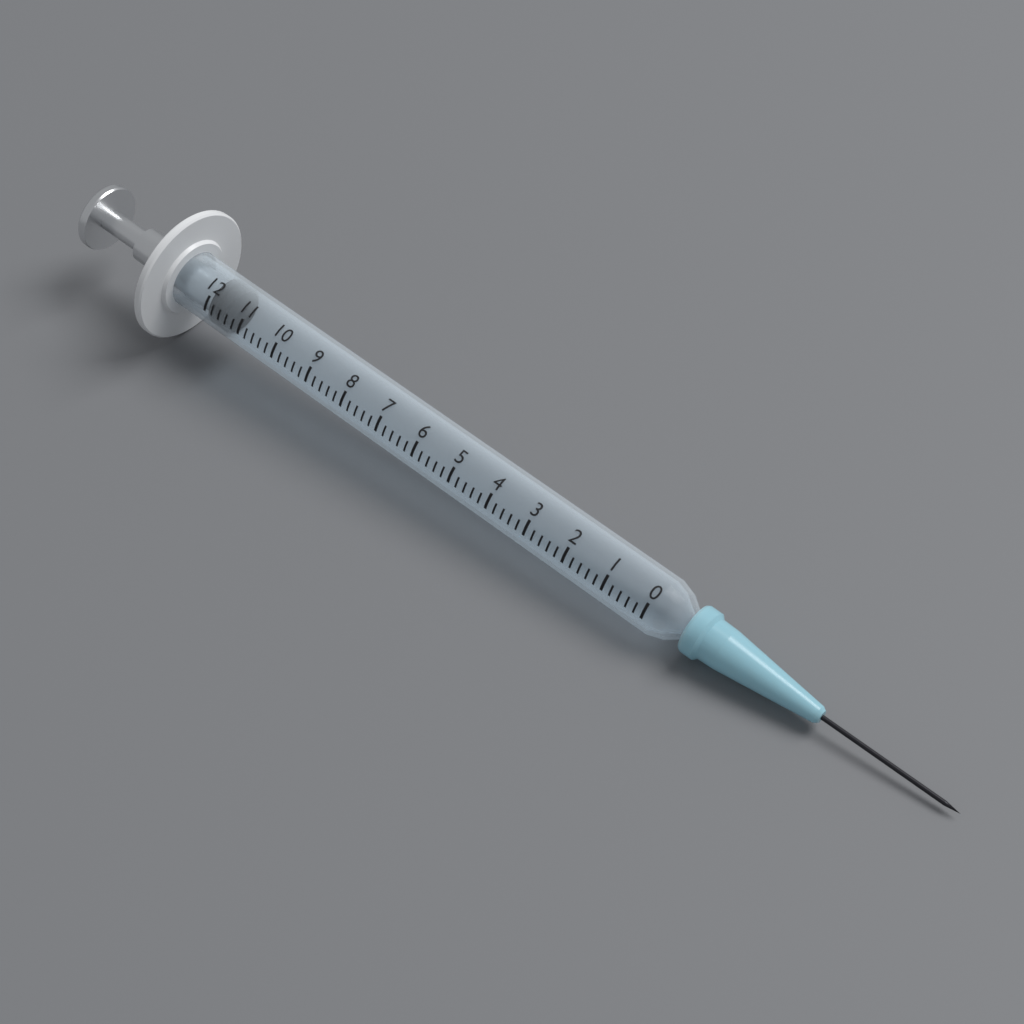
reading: 11.5 (no unit)
